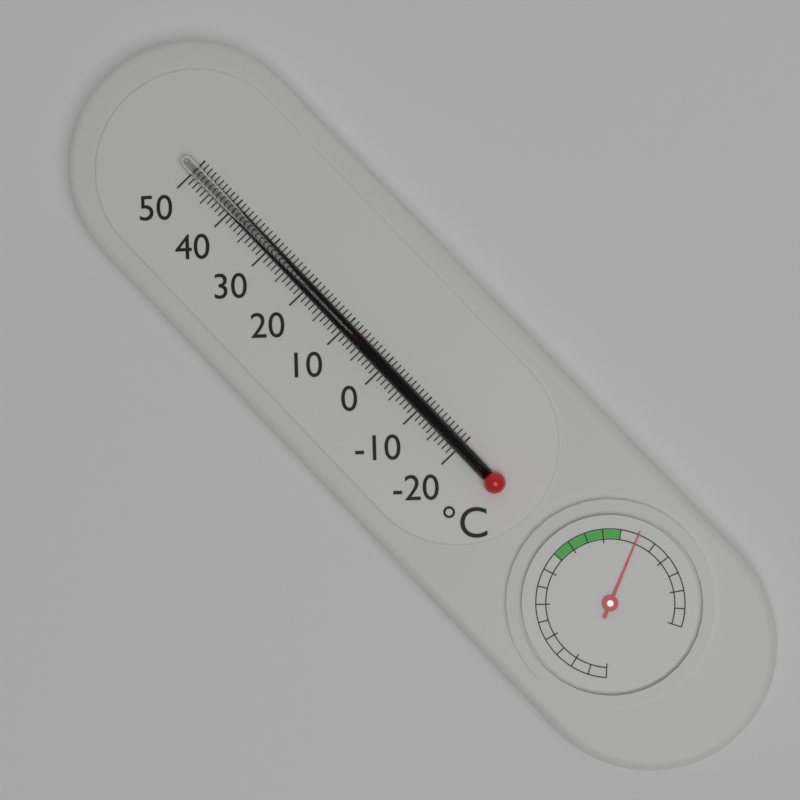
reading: 9 °C
